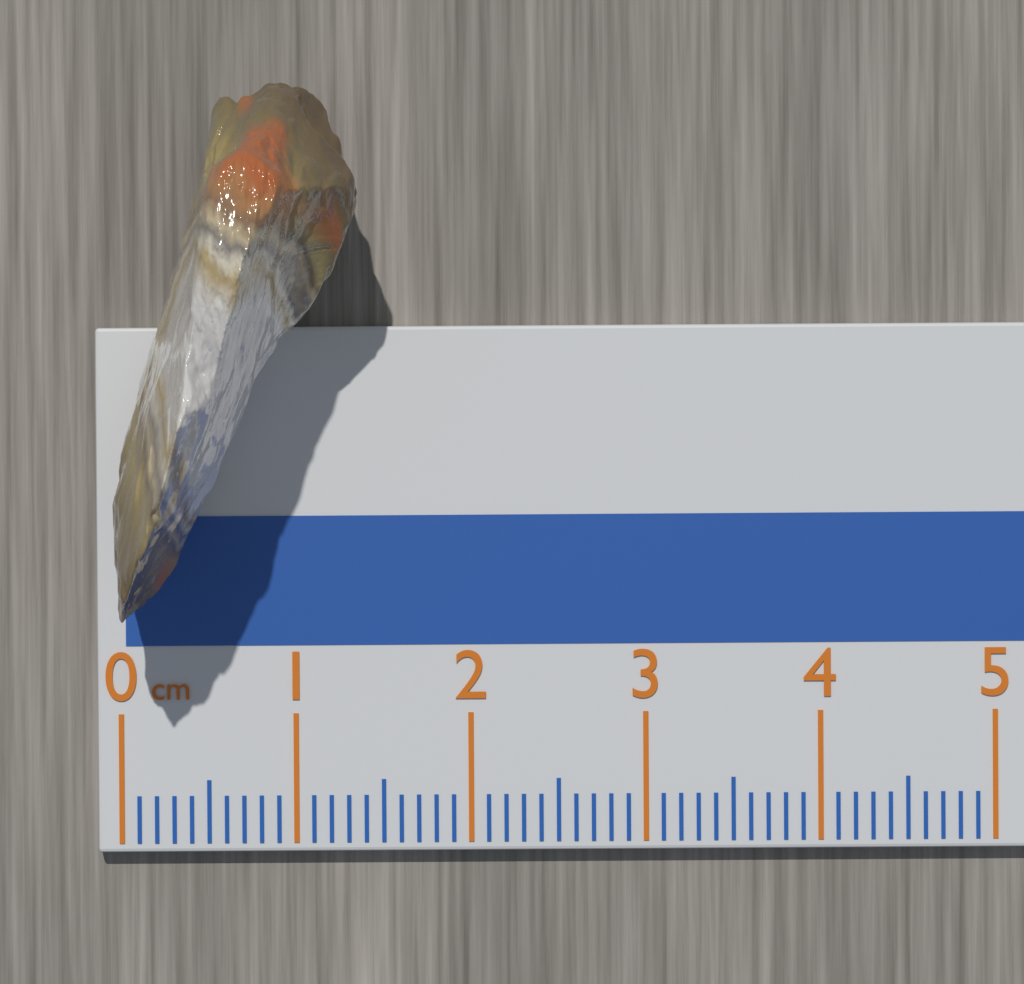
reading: 1.4 cm
